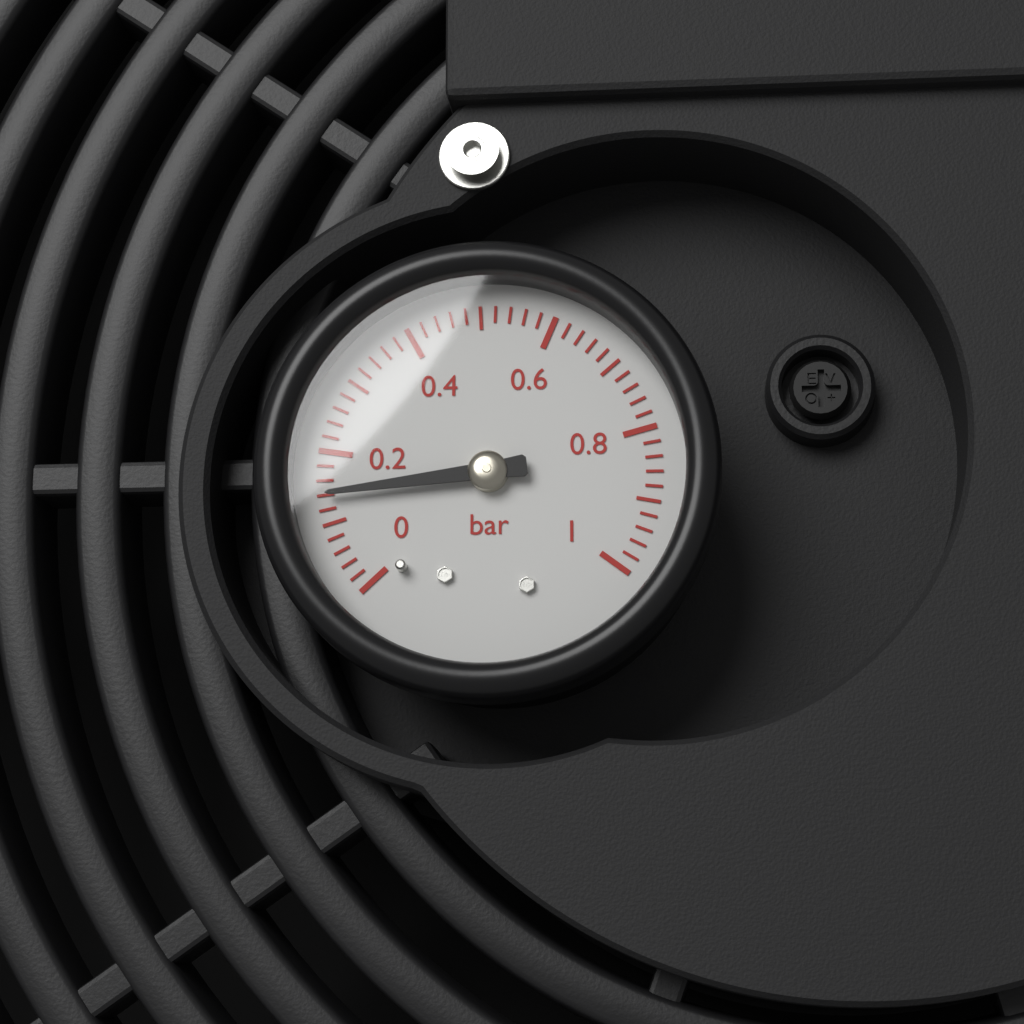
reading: 0.14 bar
